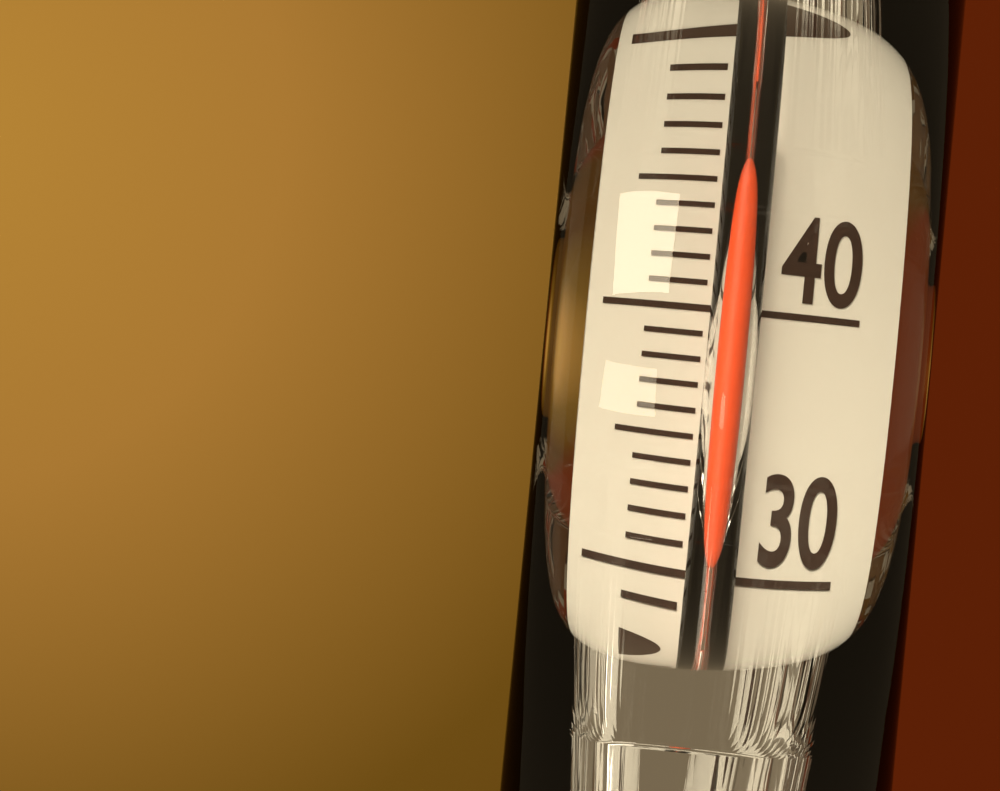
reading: 47 °C
